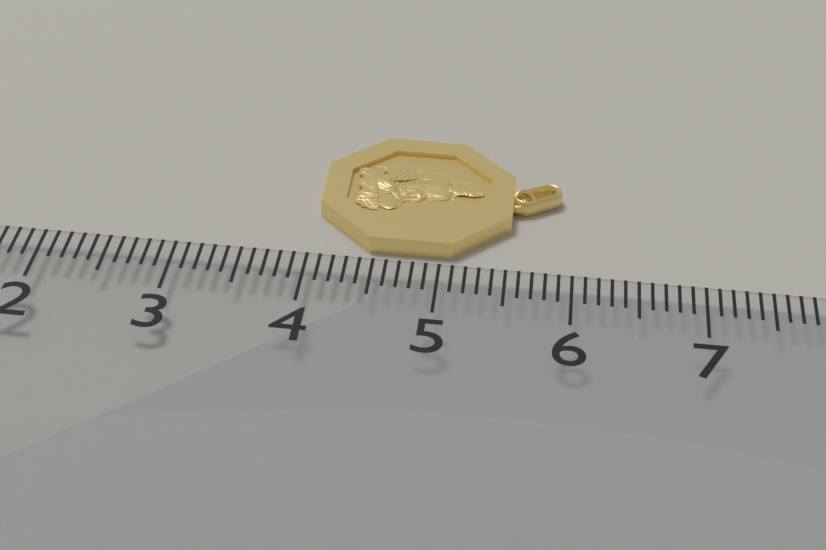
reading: 5.9 (no unit)
